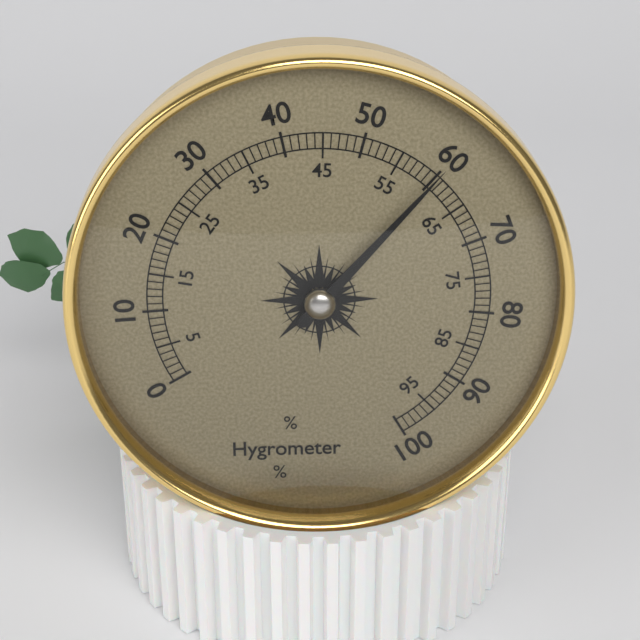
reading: 60 %
